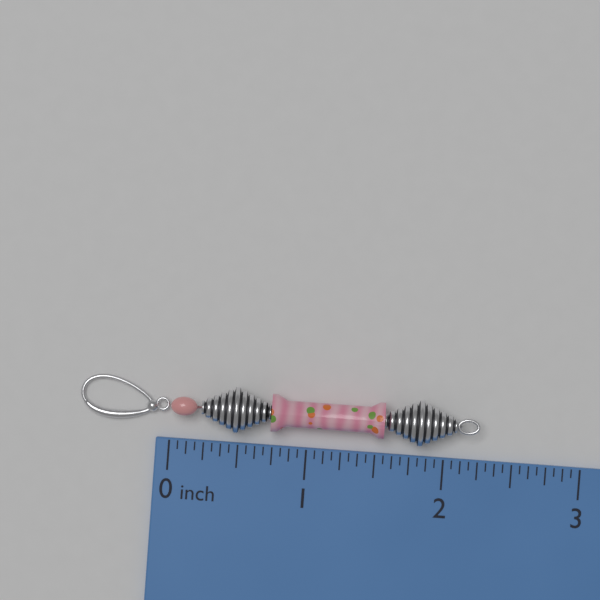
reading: 2.2500 inch
